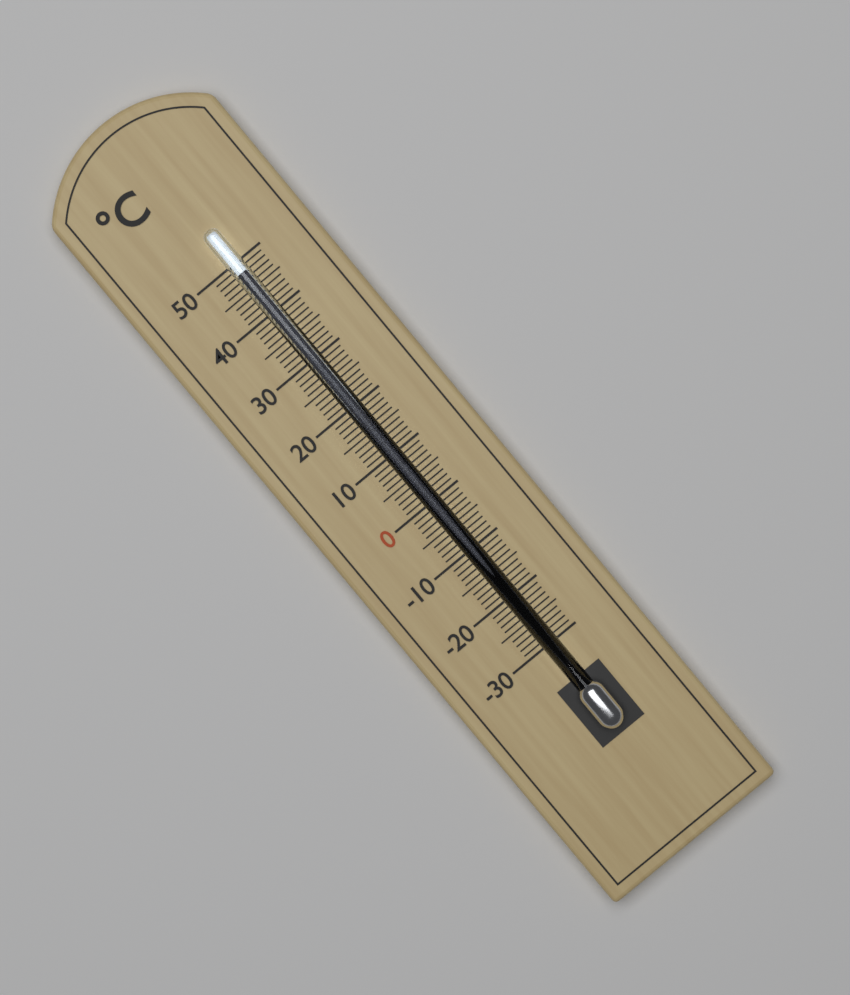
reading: 48 °C
